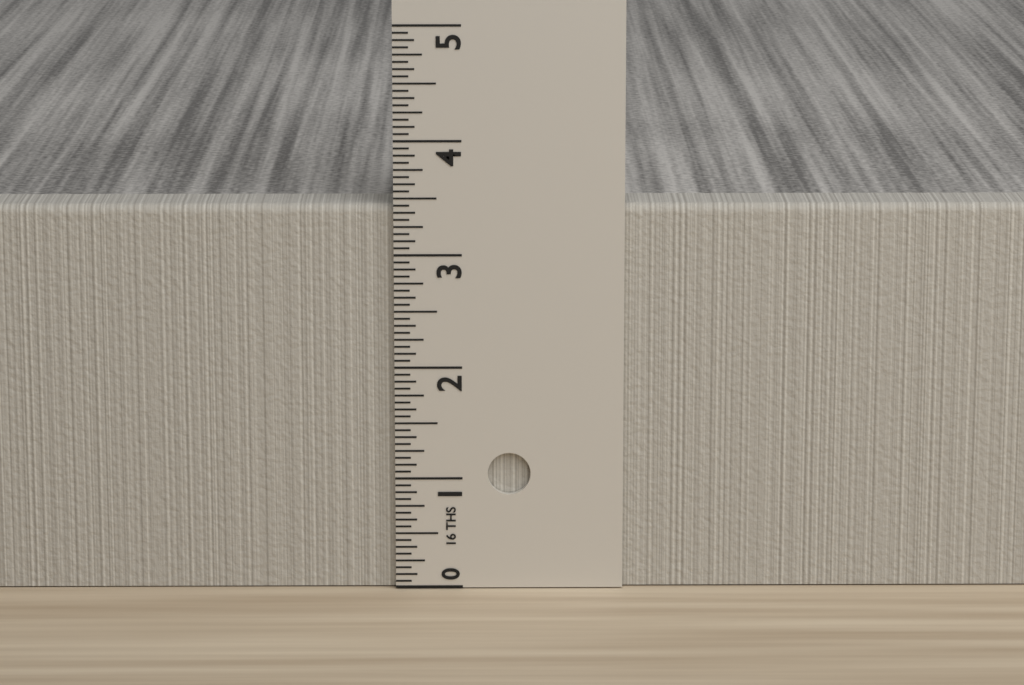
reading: 3.4375 in
